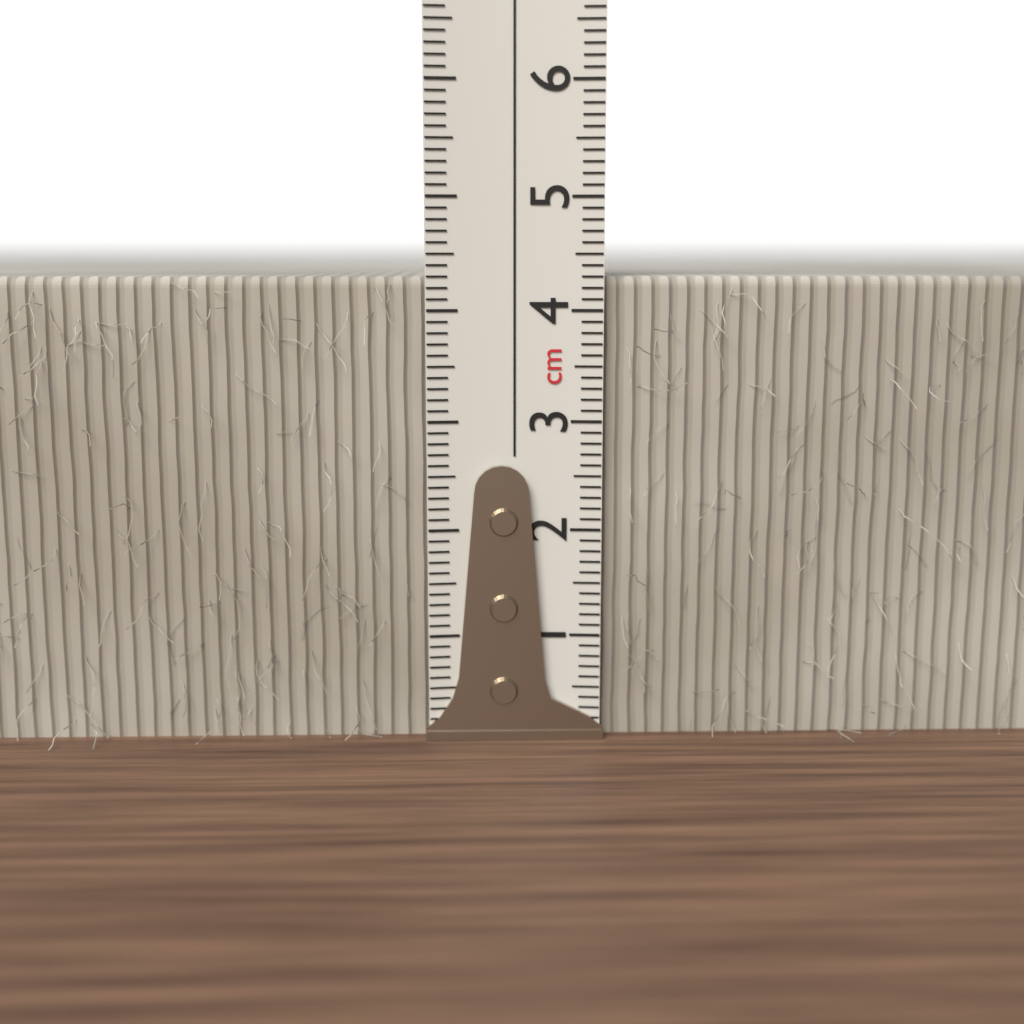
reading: 4.3 cm
